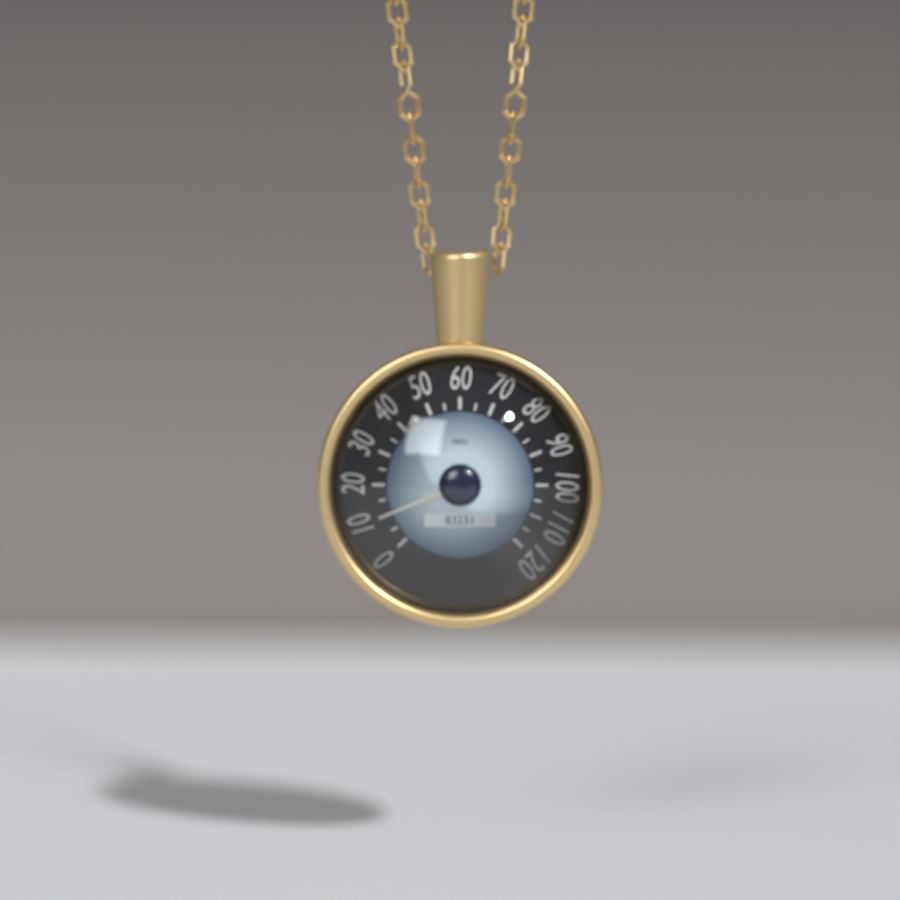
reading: 10 mph
